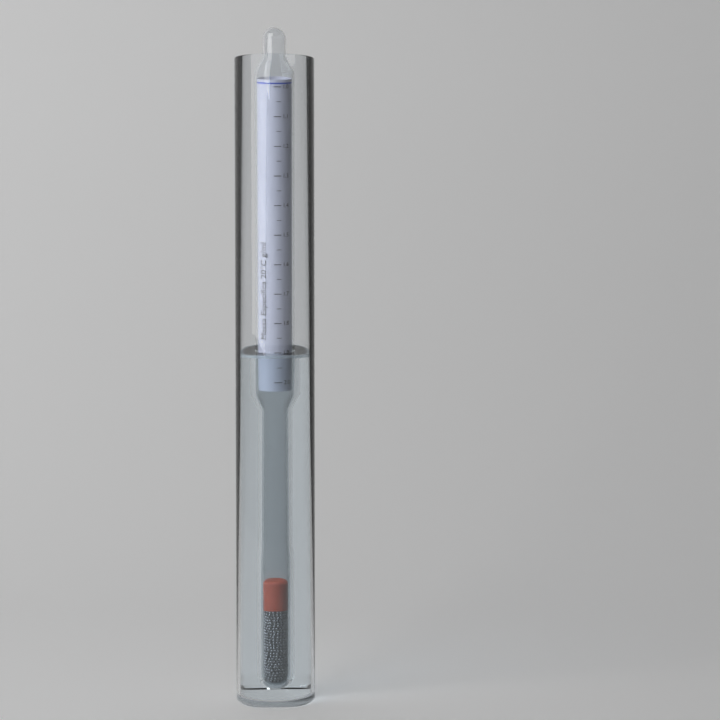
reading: 1.90 g/ml
